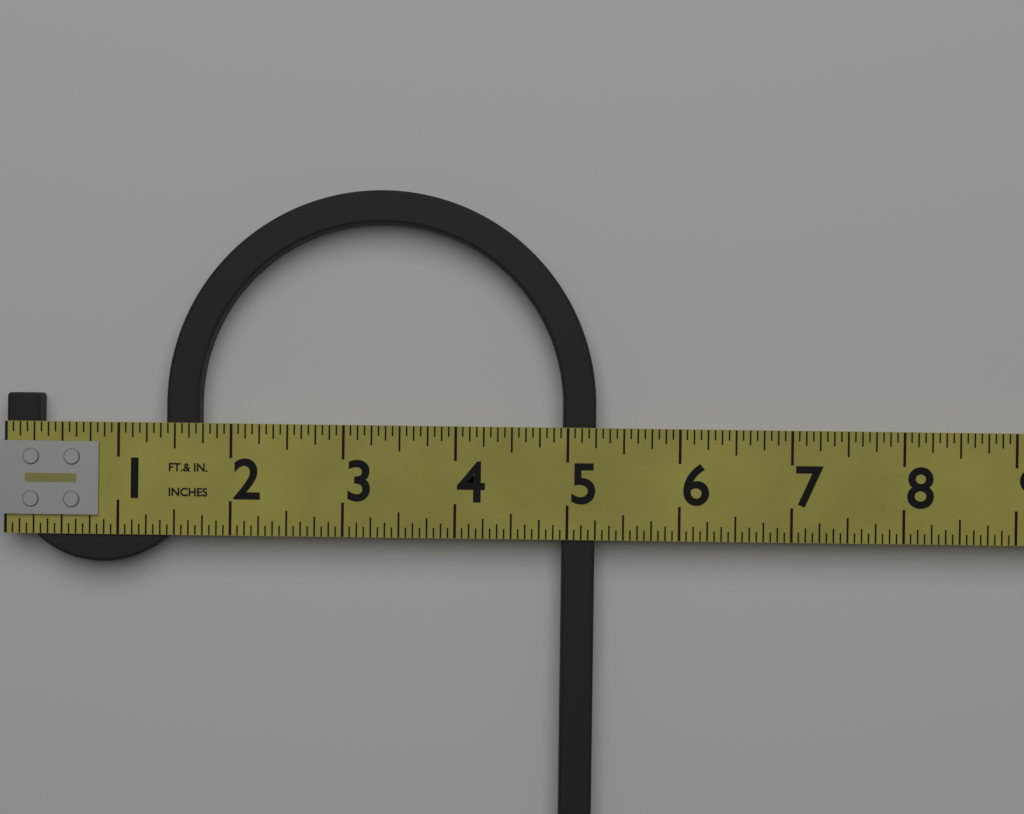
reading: 5.2500 in
